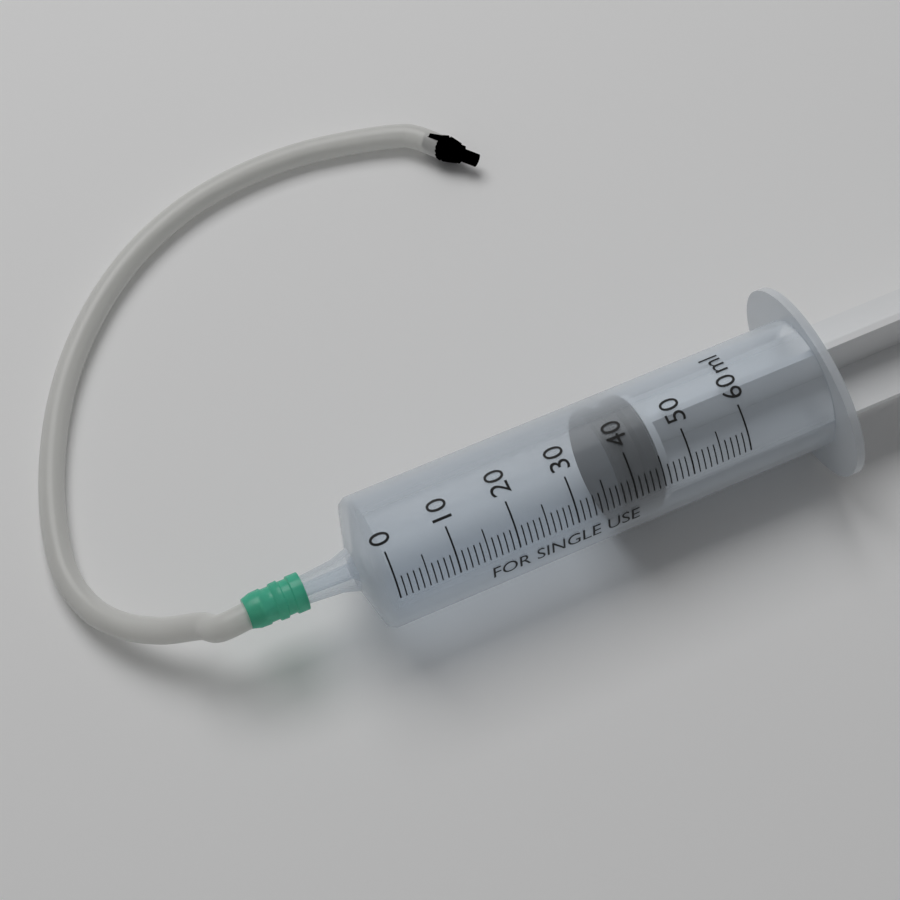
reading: 38 ml
